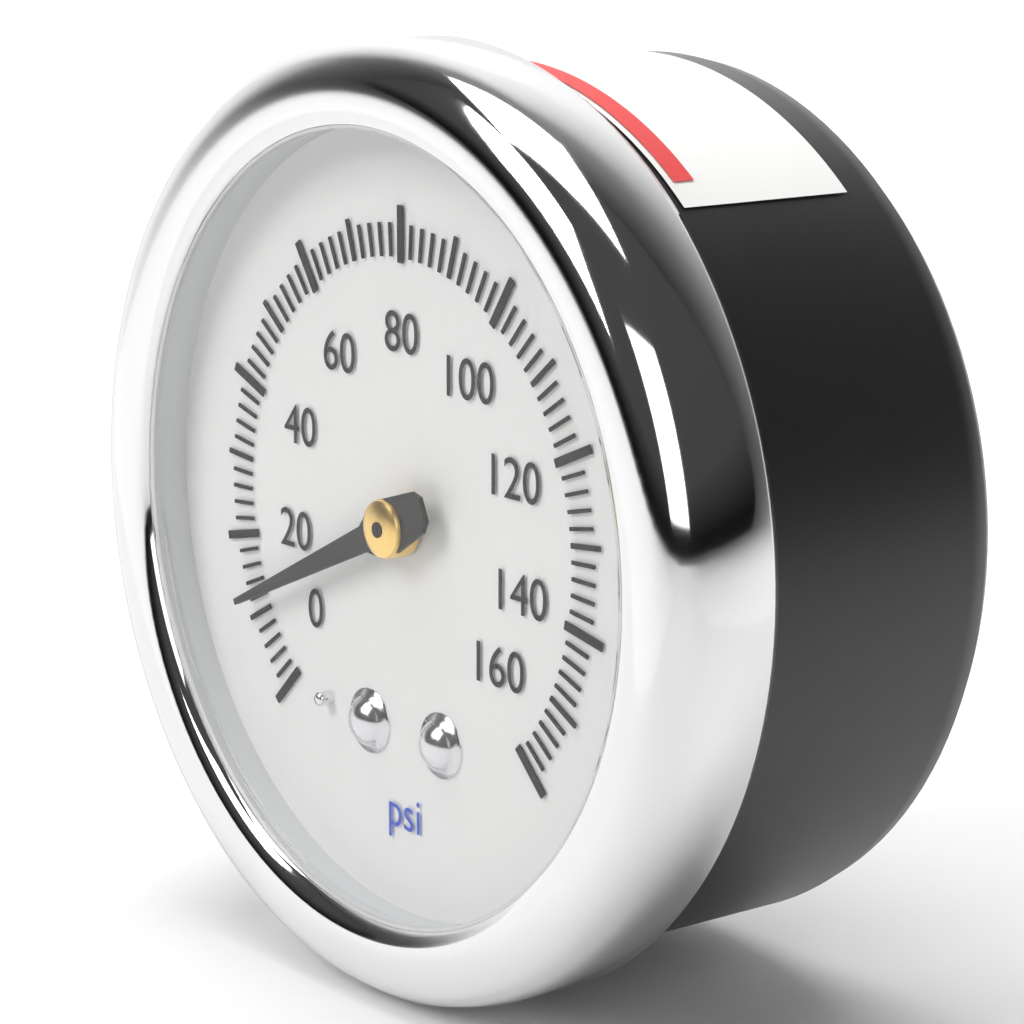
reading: 12 psi
